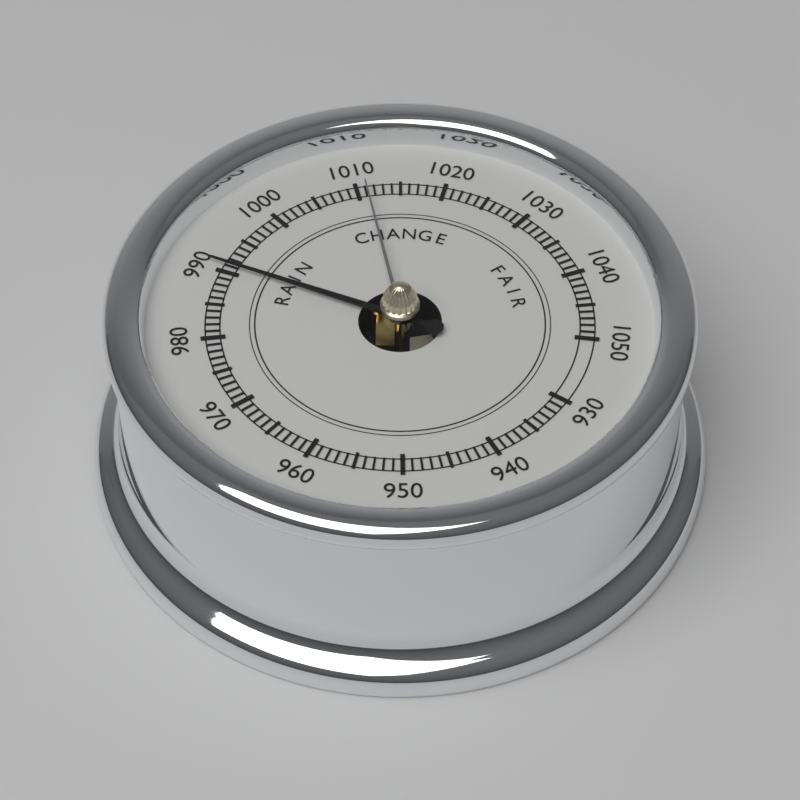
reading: 991 (no unit)
